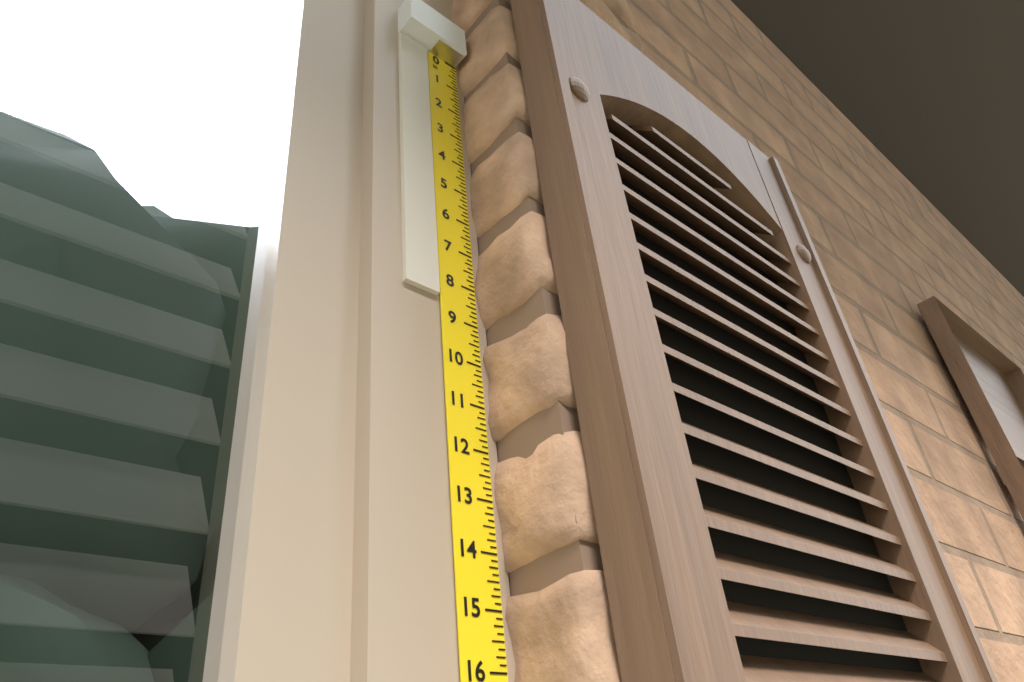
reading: 8.500 in
